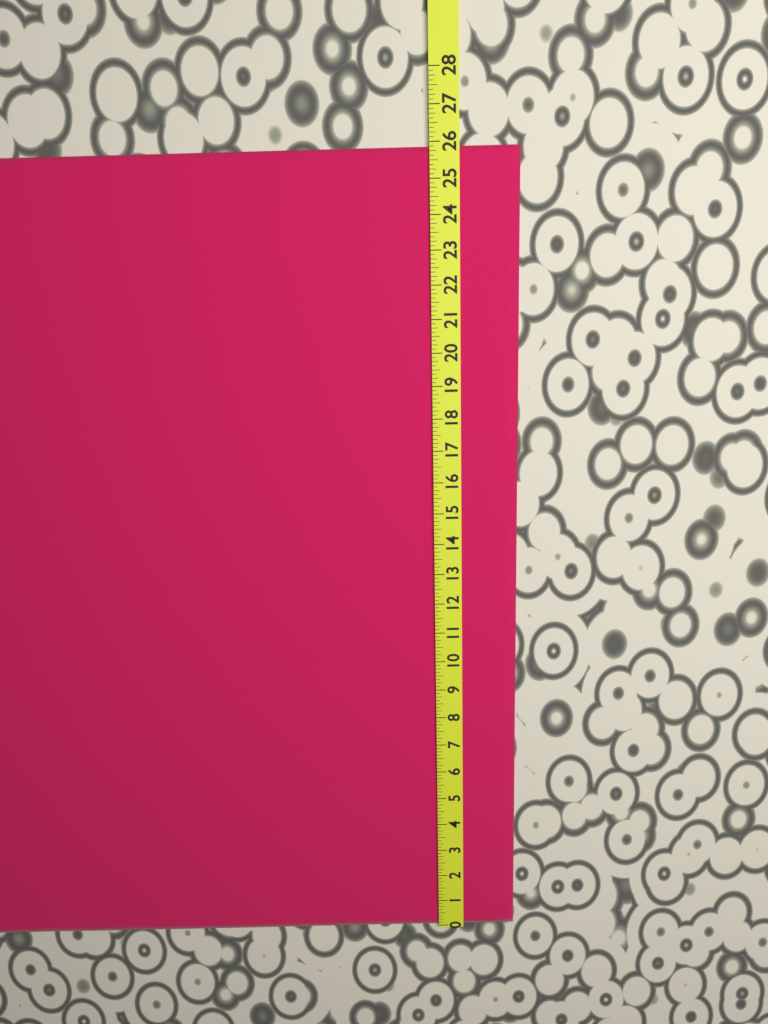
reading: 25.875 (no unit)
